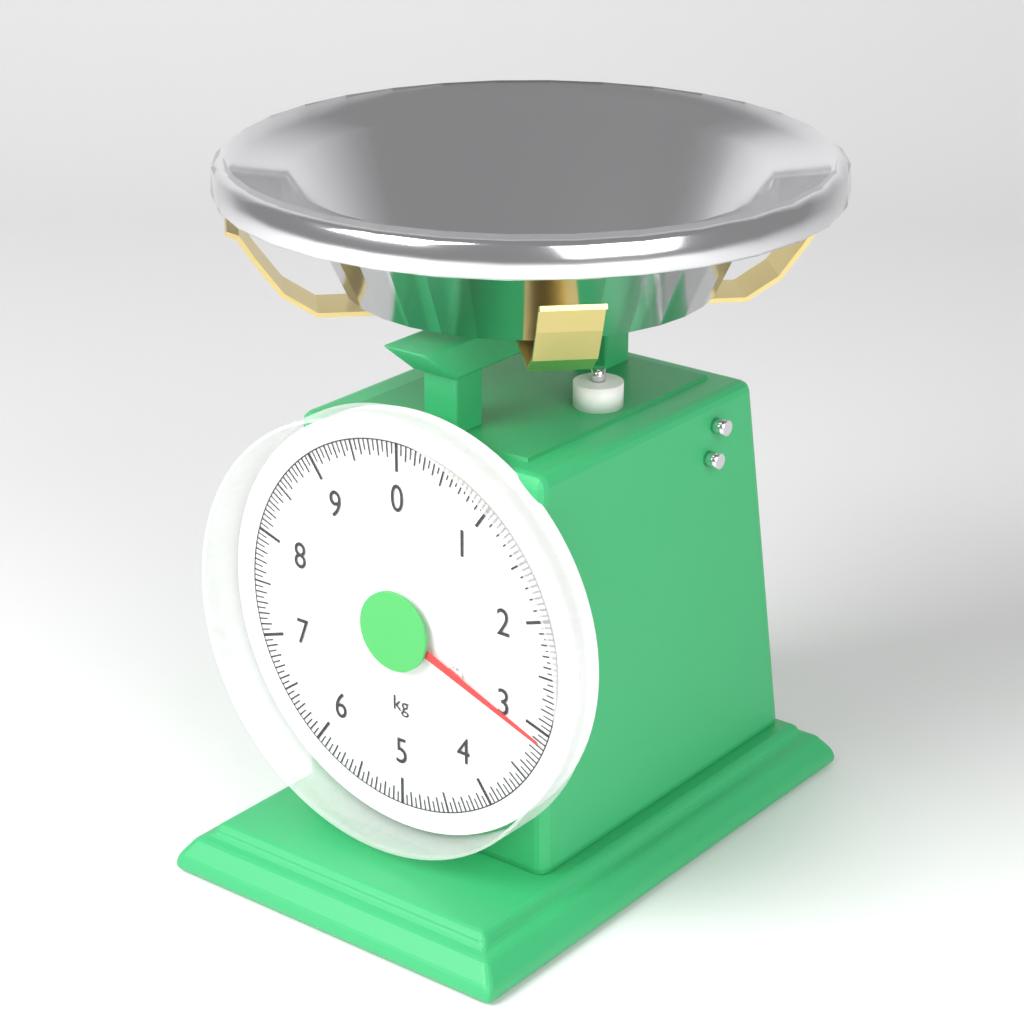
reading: 3.10 kg
